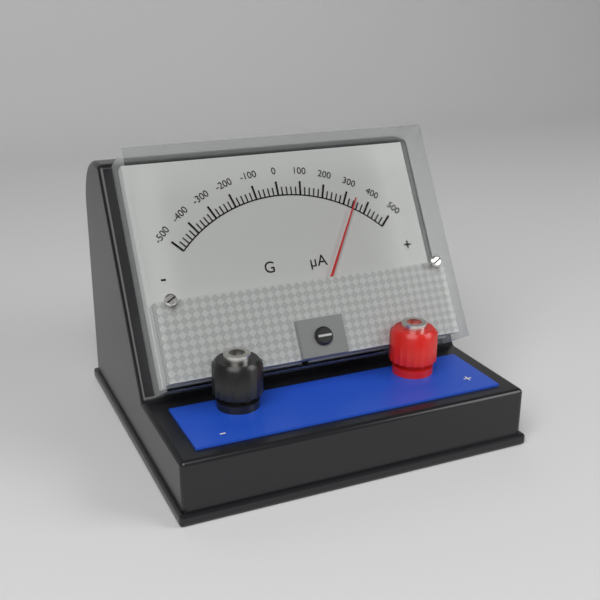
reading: 340 µA
